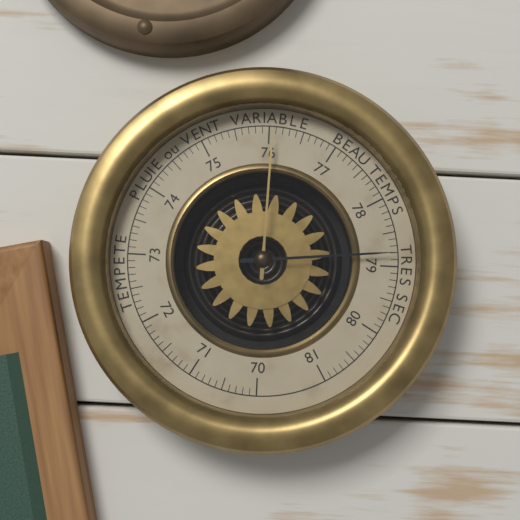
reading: 78.8 (no unit)
